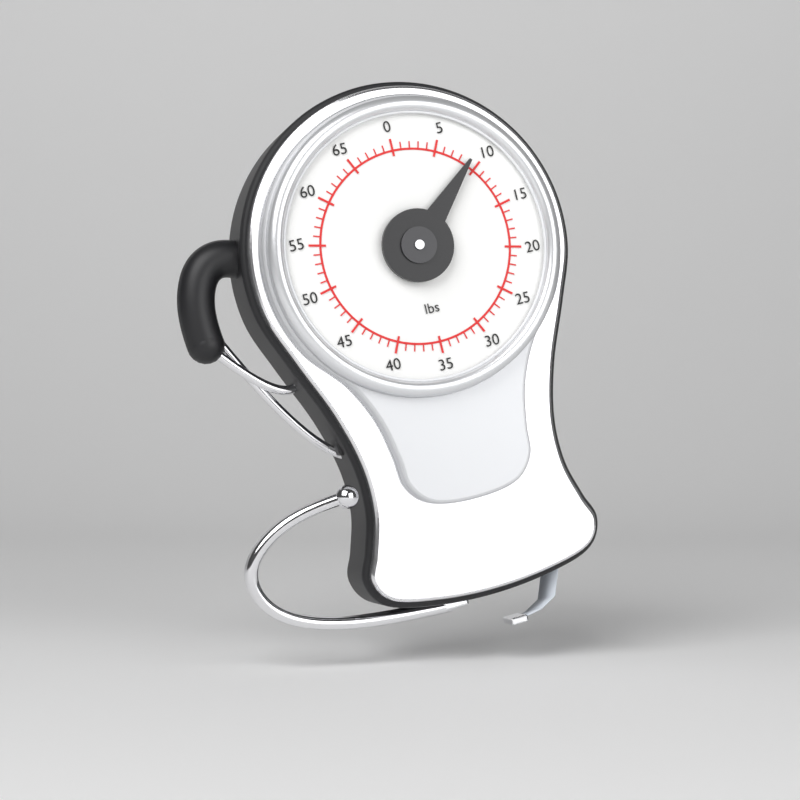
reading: 9 lbs
